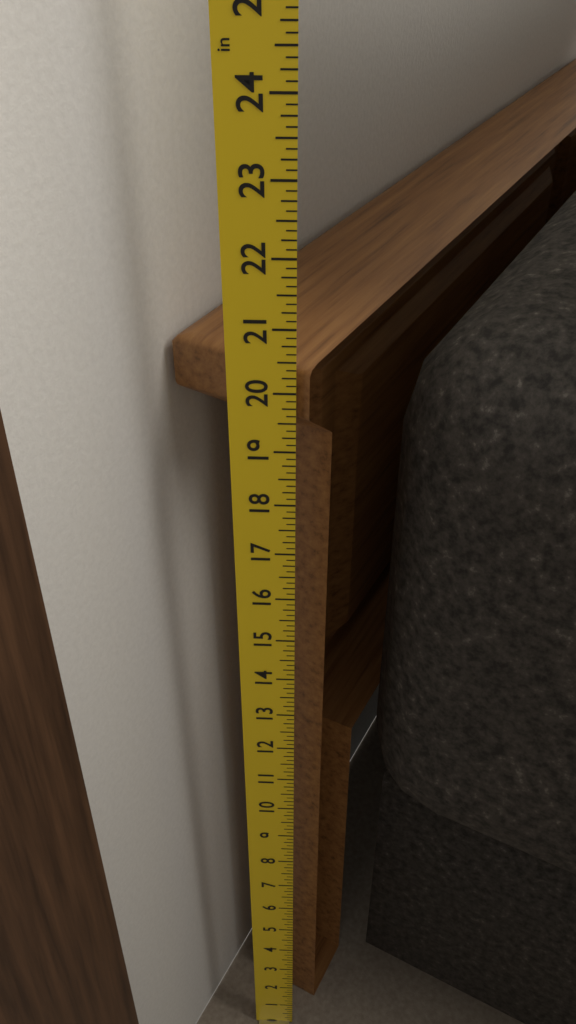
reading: 20.375 in
